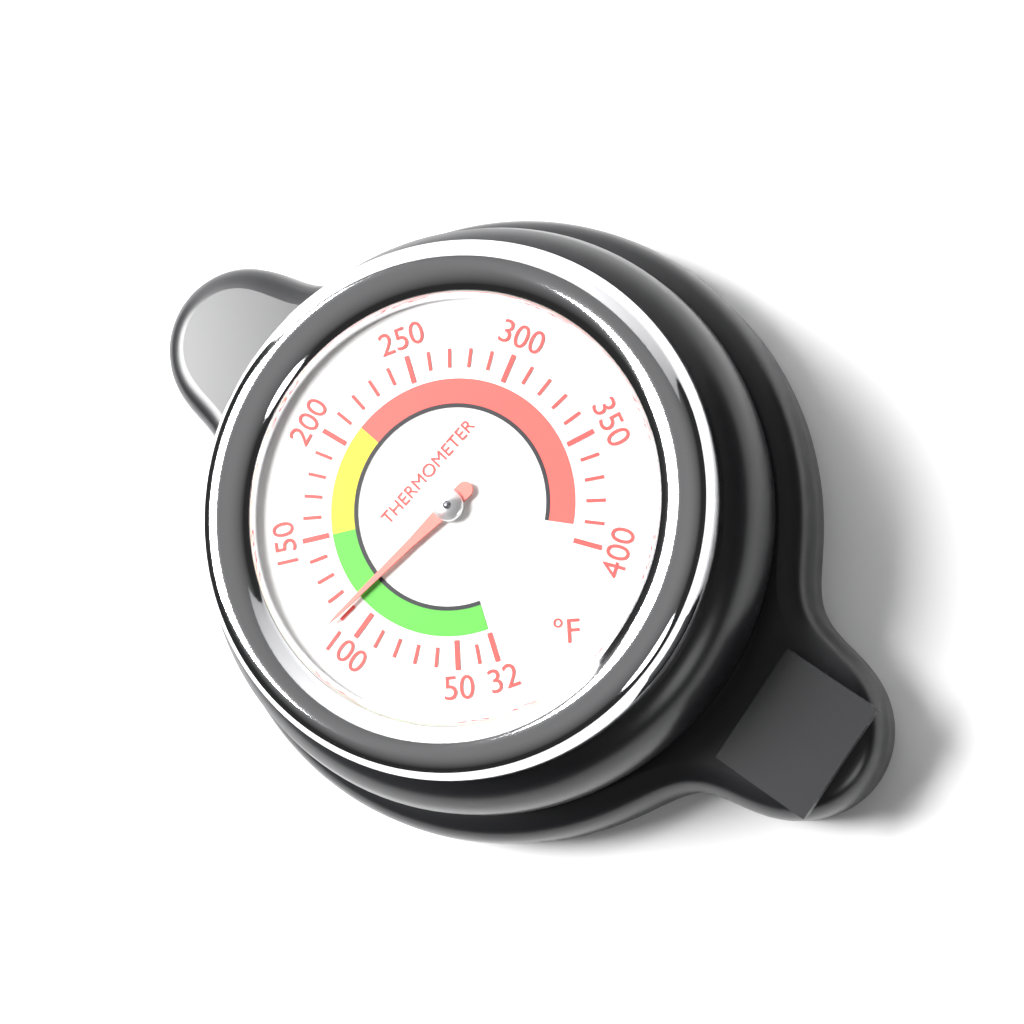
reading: 112 °F
